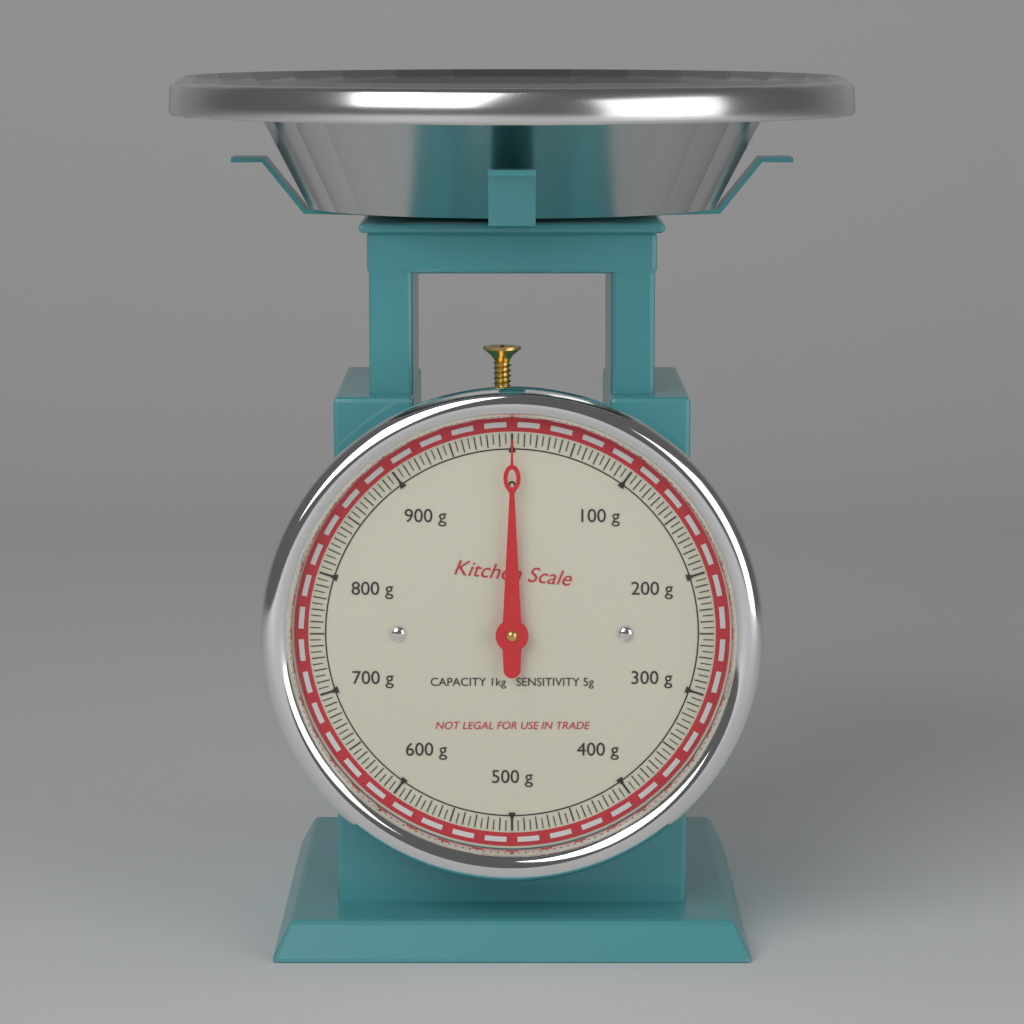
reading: 0 g
